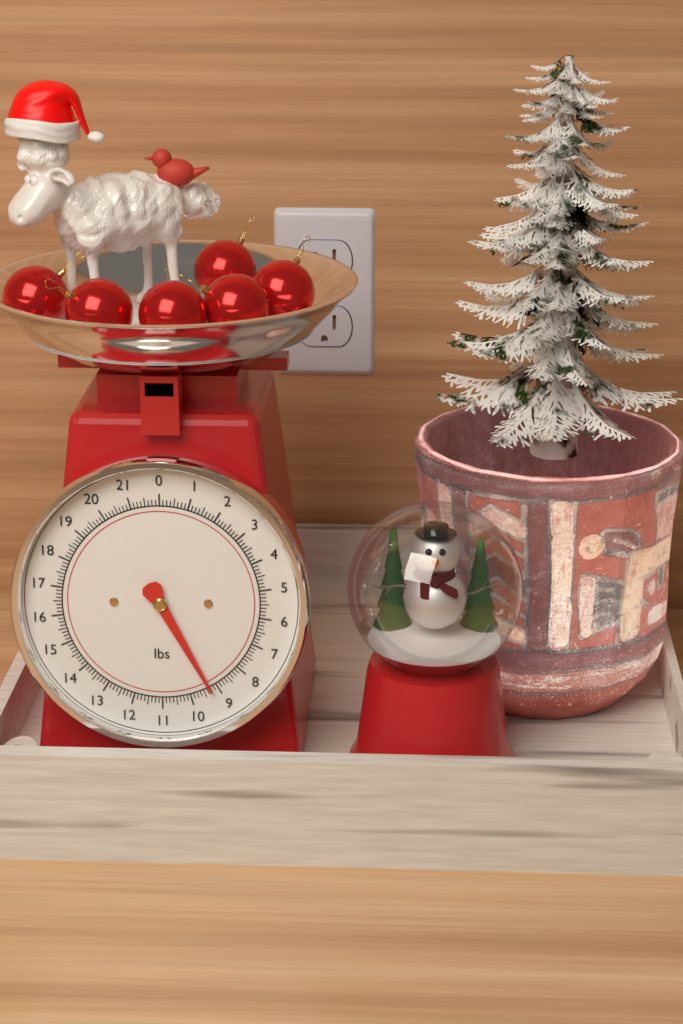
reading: 9.250 lbs
